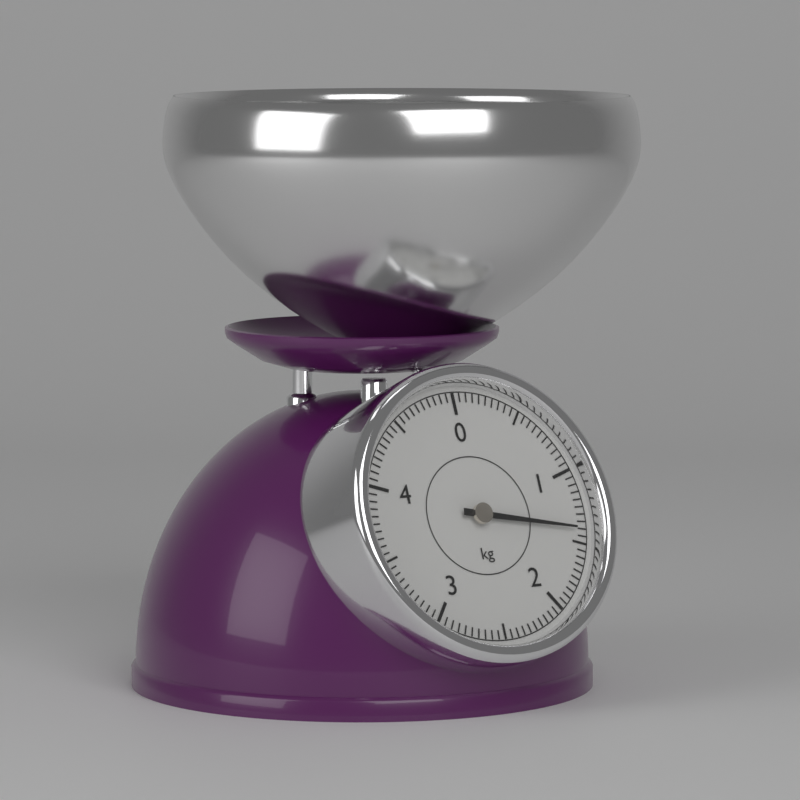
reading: 1.40 kg
